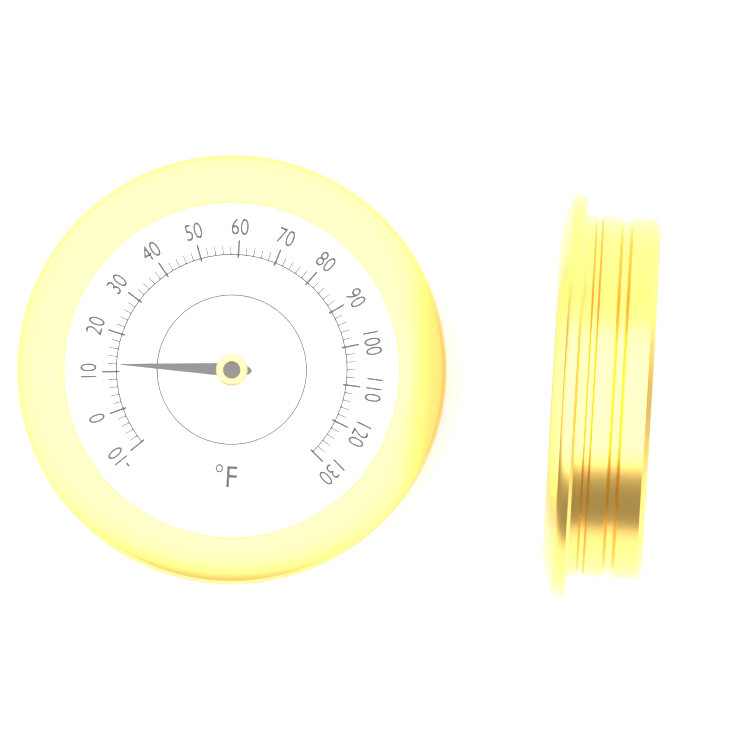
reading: 12 °F
